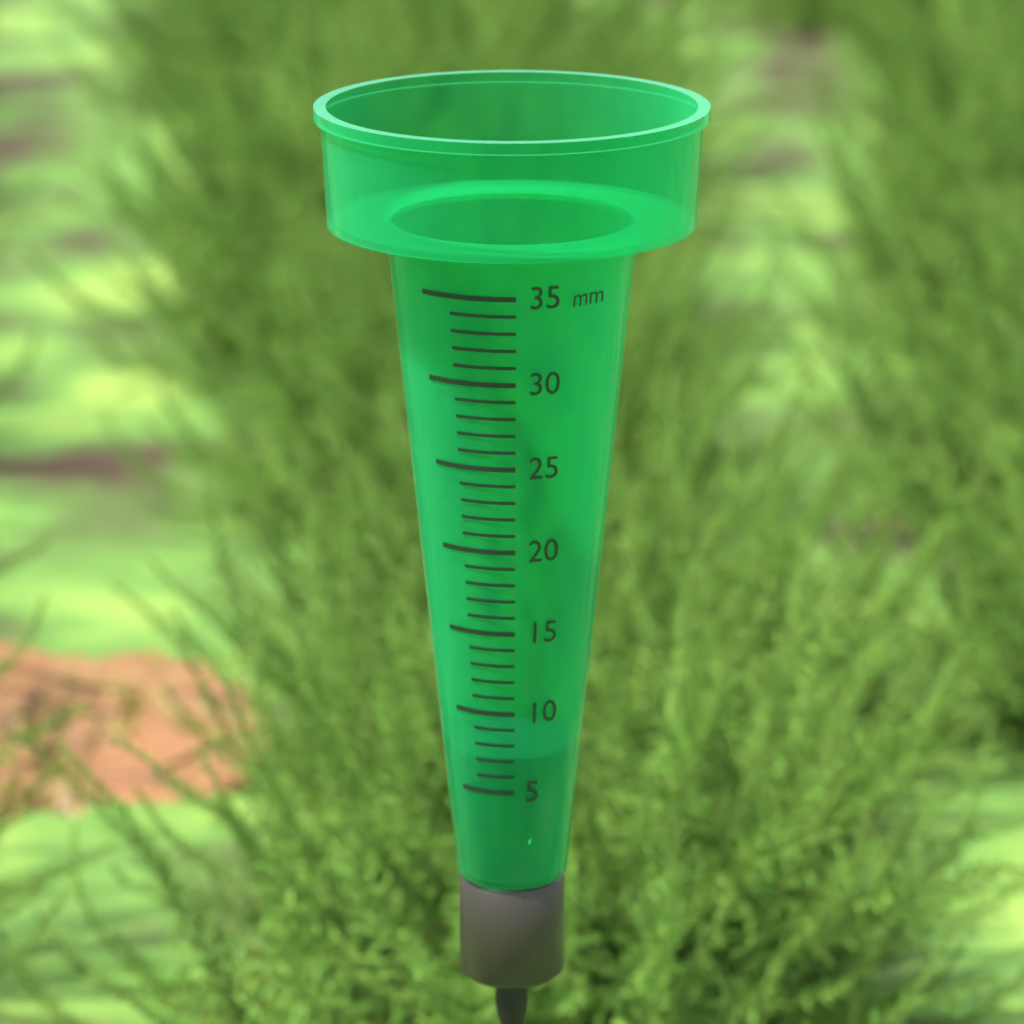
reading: 7 mm
